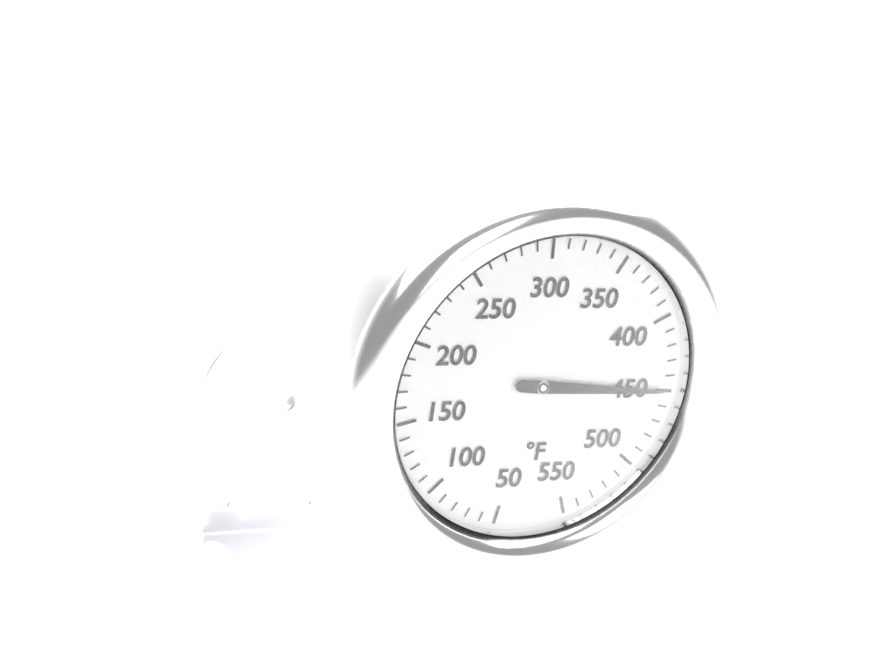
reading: 450 °F
